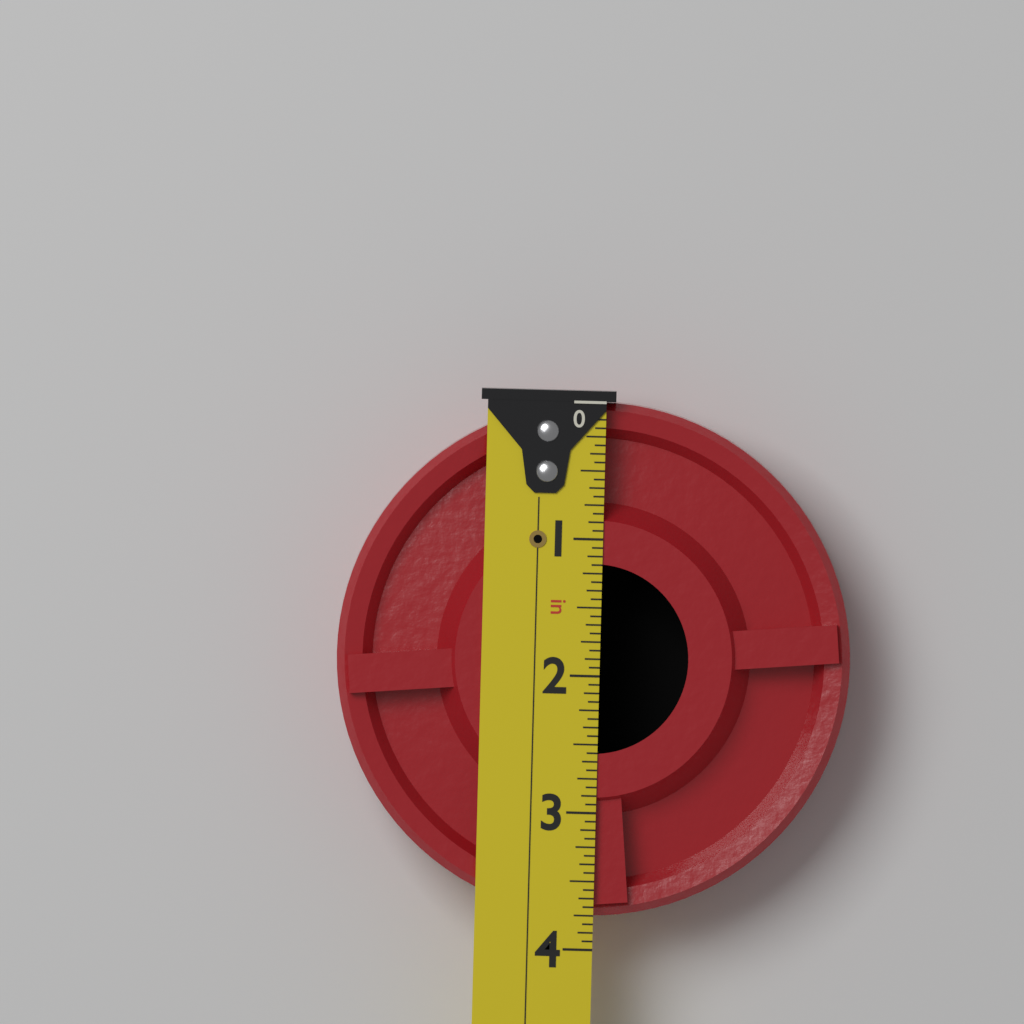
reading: 3.7500 in
